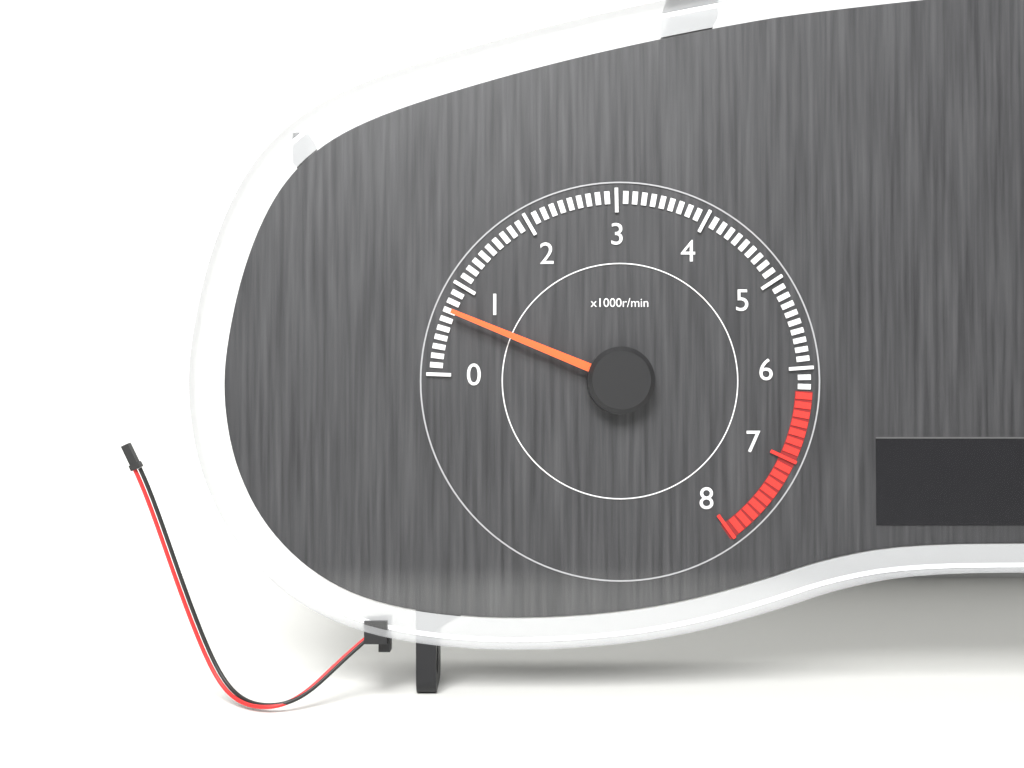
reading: 700 r/min
